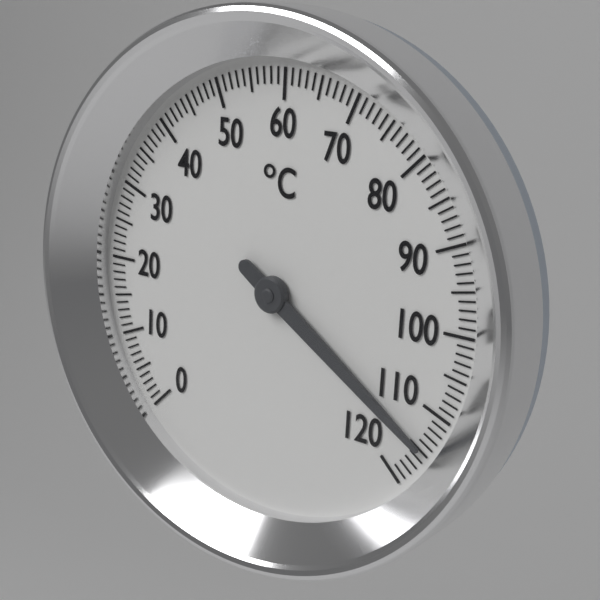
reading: 115 °C
